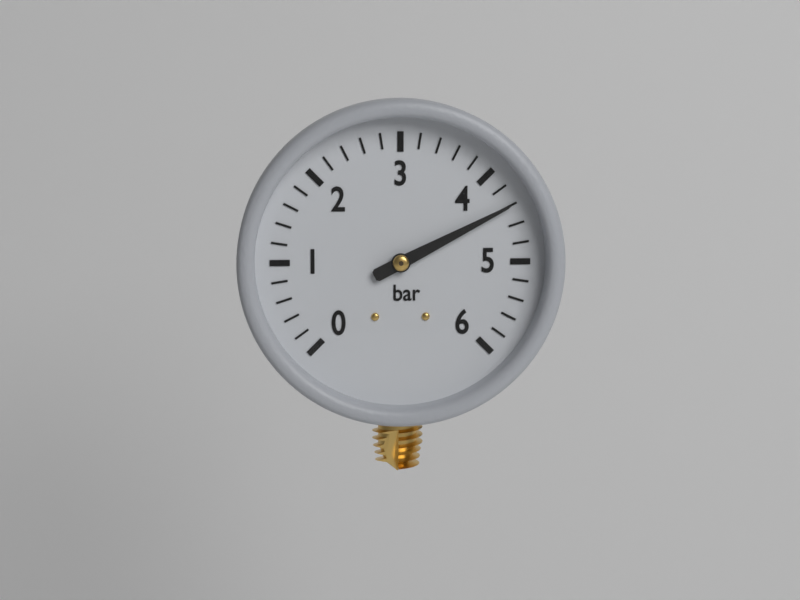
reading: 4.4 bar
